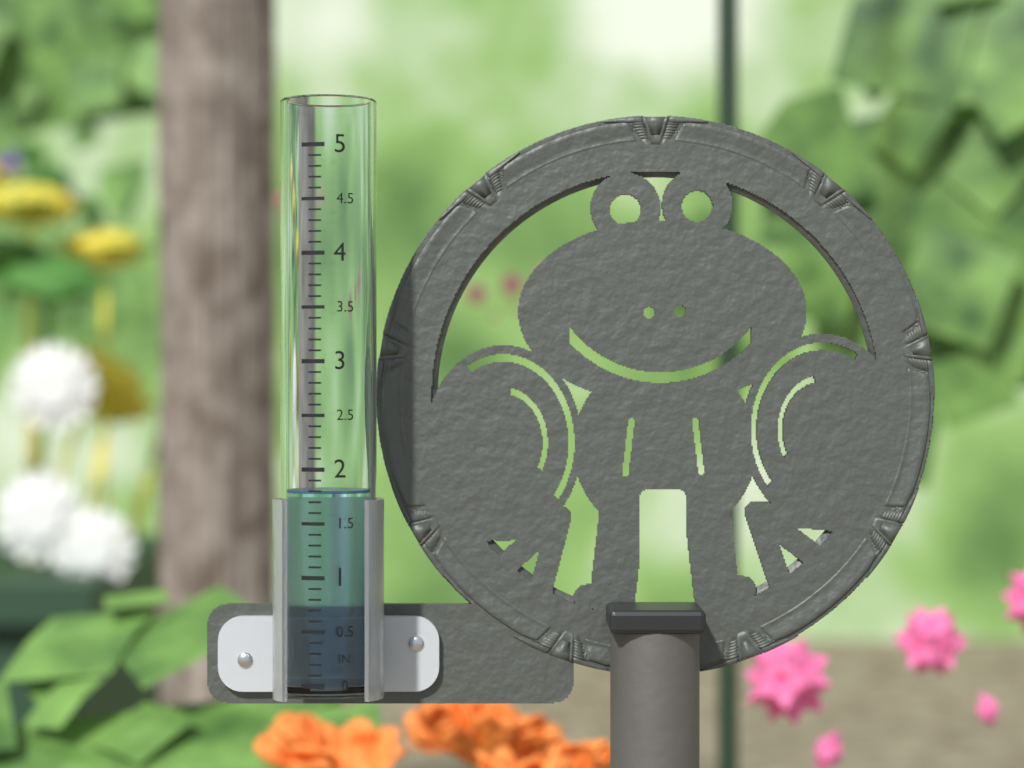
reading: 1.8 in
